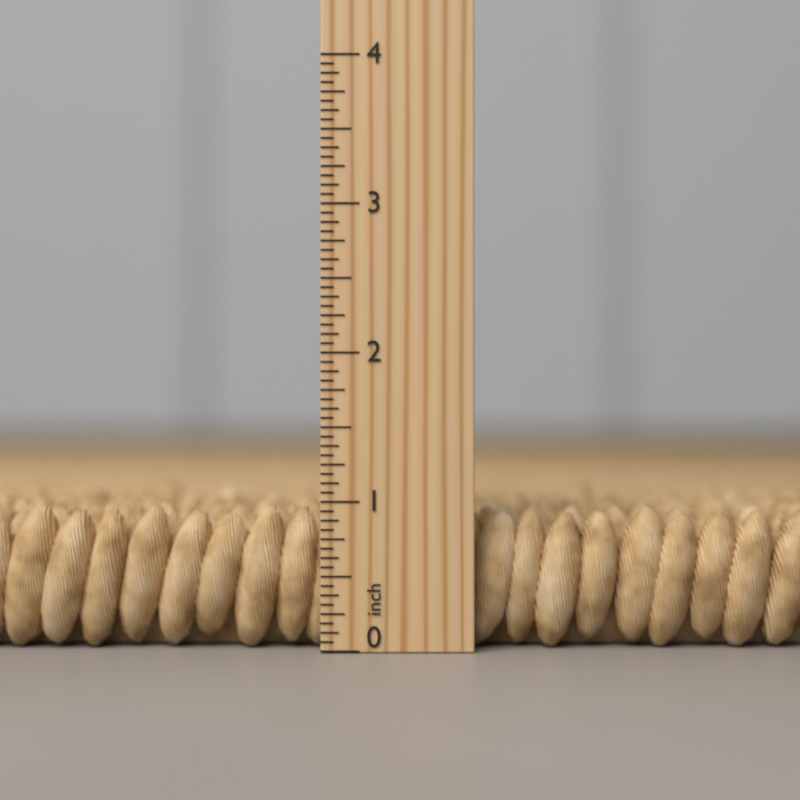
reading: 1.0000 inch
